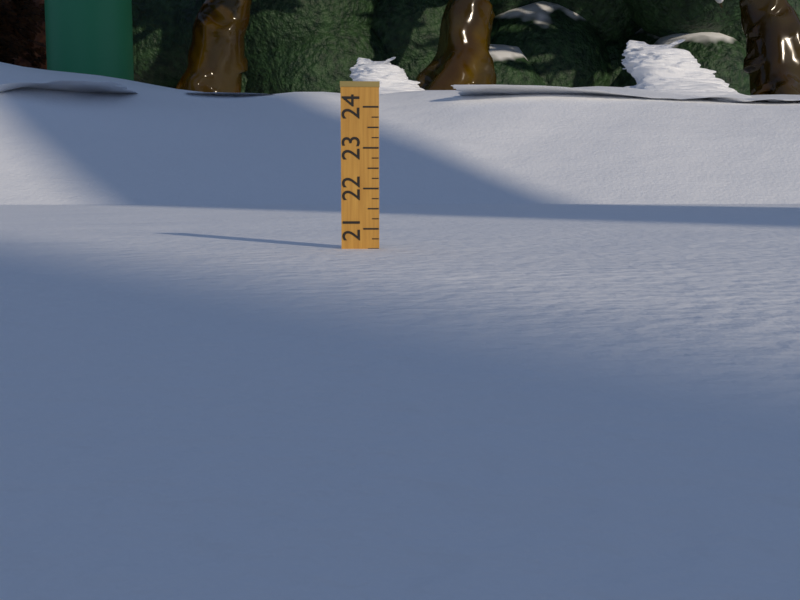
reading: 20.50 (no unit)
